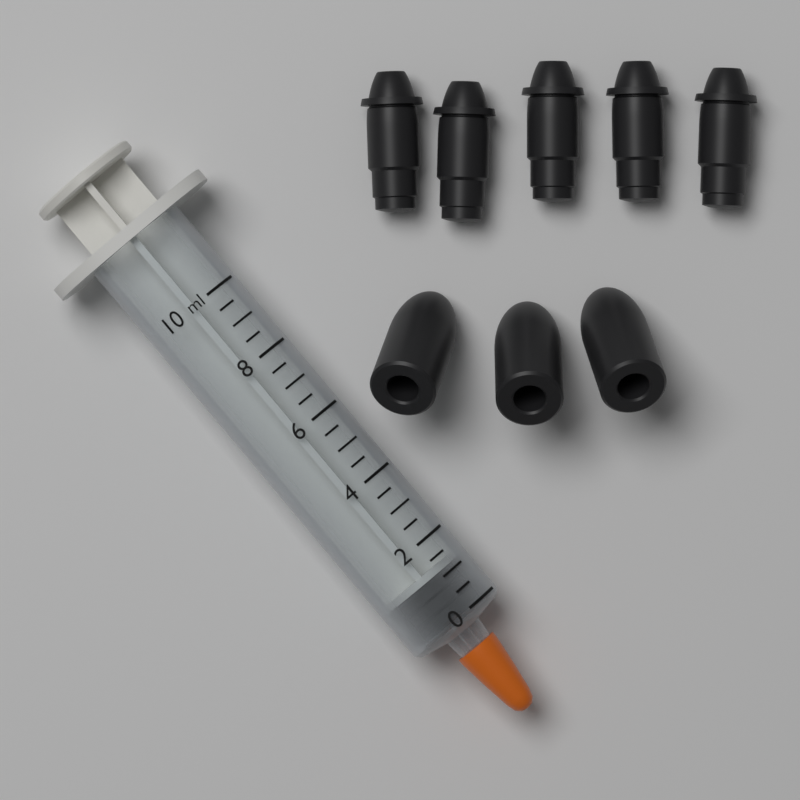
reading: 0.0 ml
